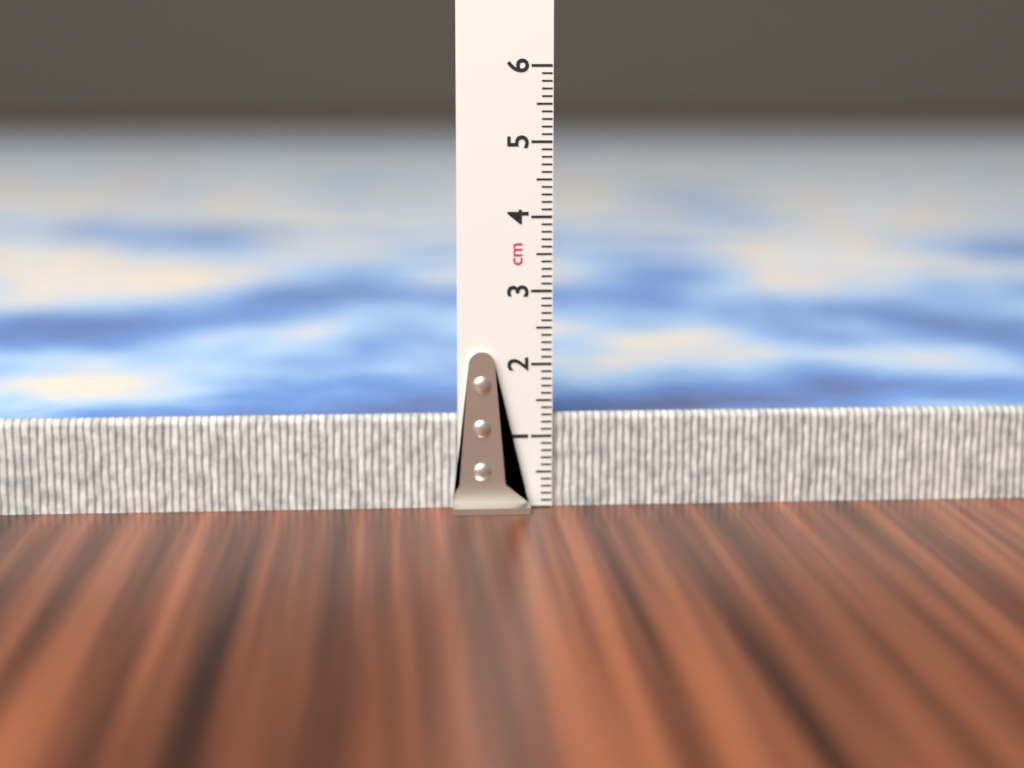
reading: 1.3 cm
